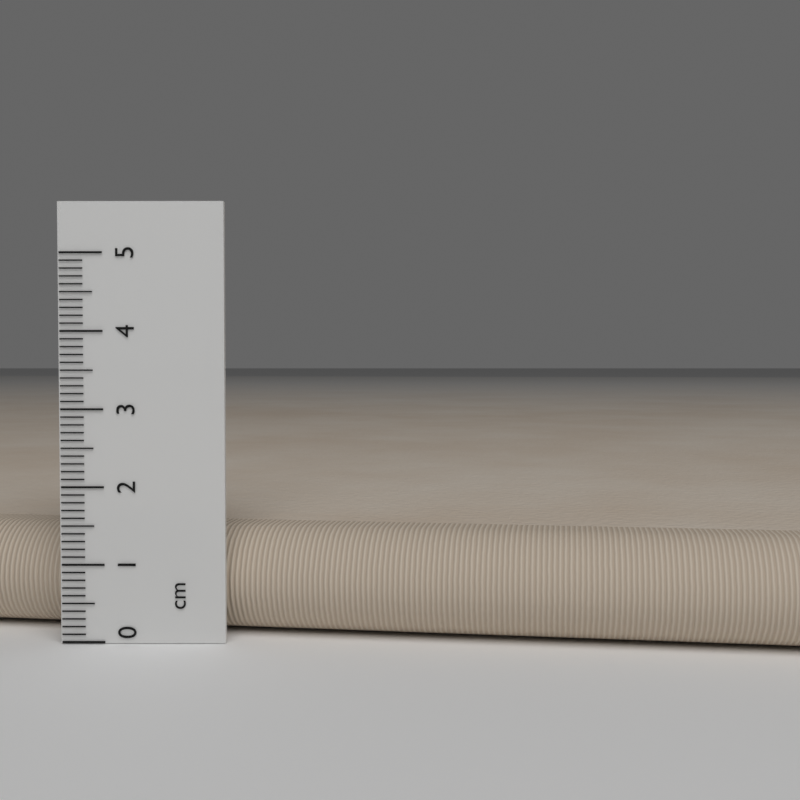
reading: 1.4 cm
